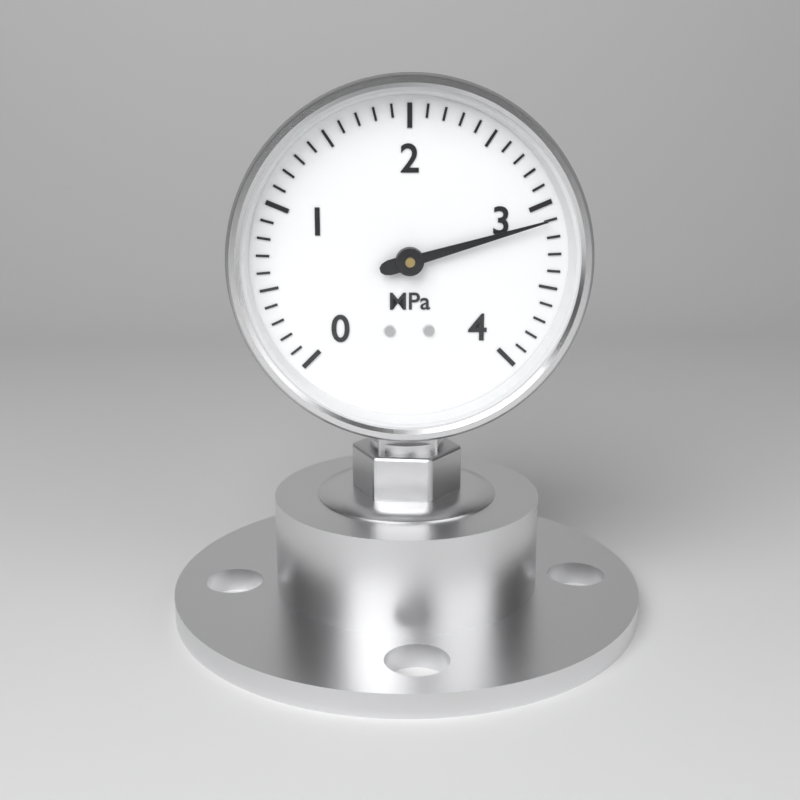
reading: 3.1 MPa
